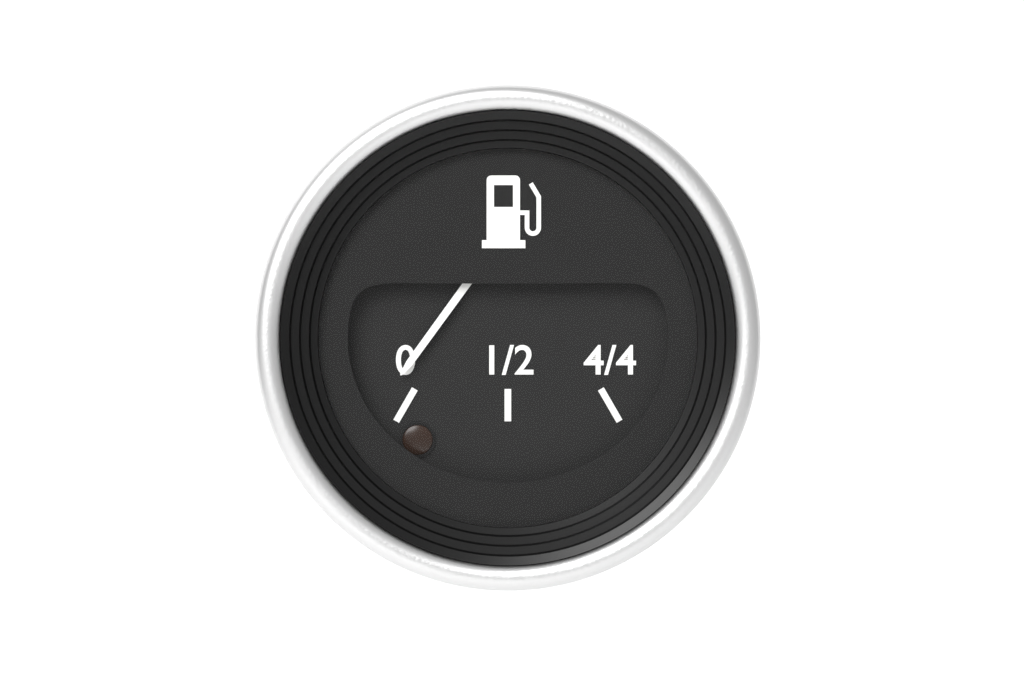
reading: -0.1 (no unit)
